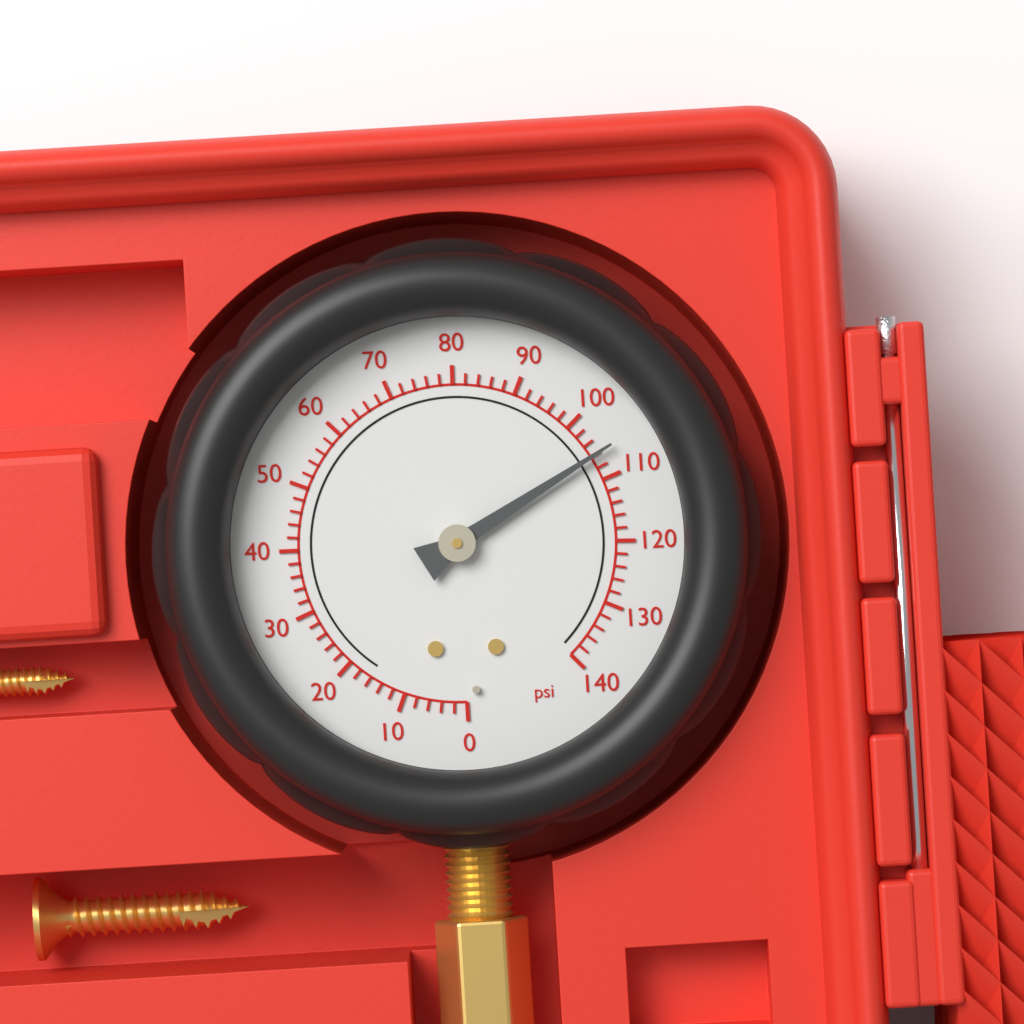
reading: 106 psi
